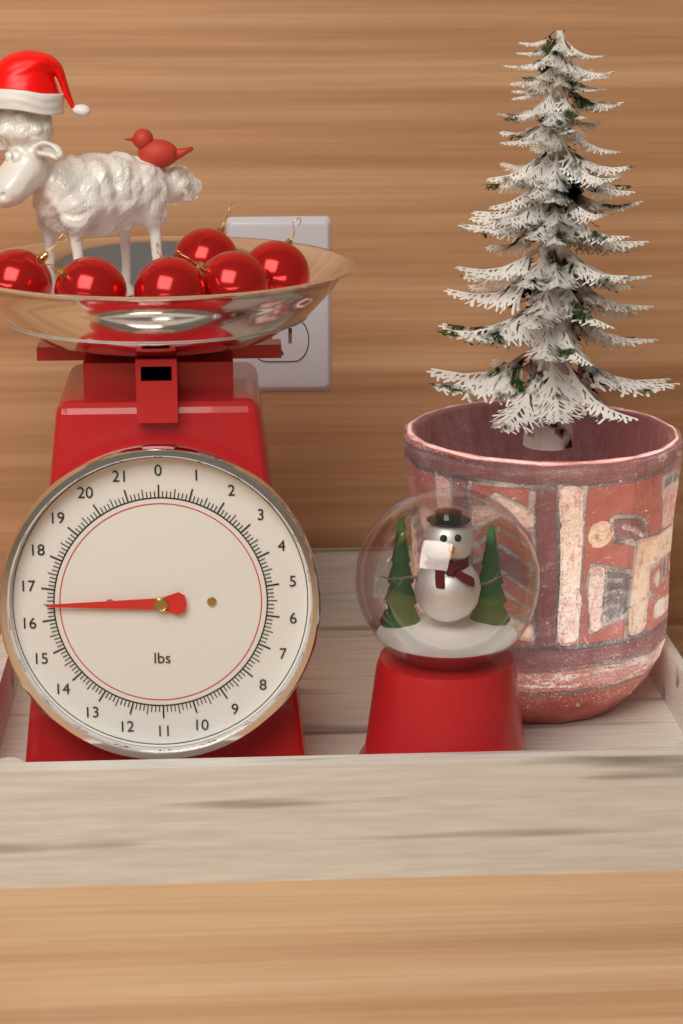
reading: 16.500 lbs
